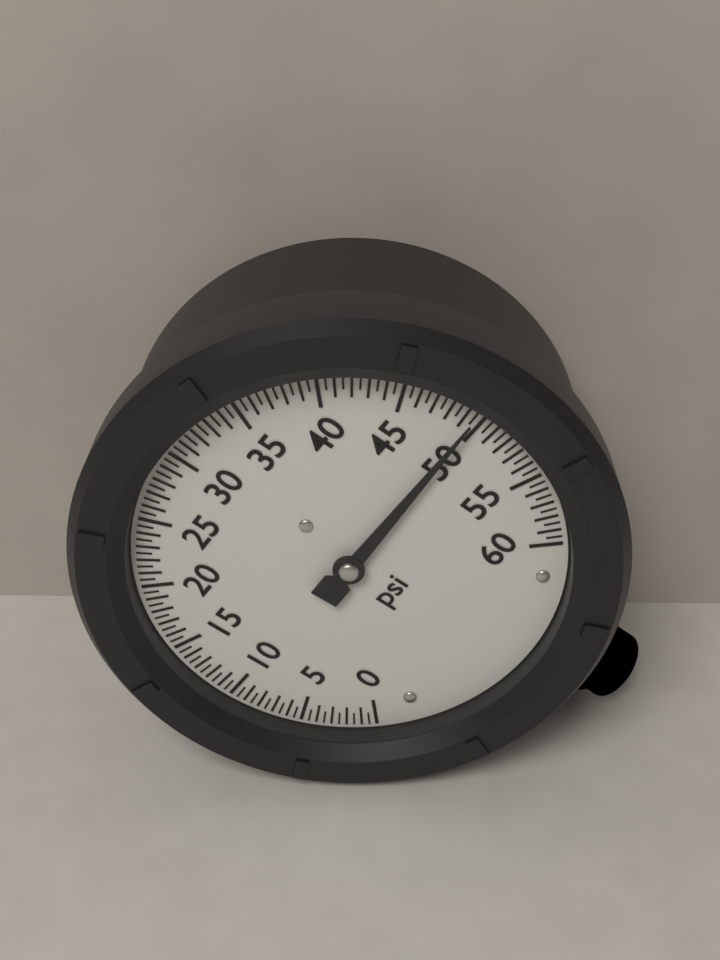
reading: 49.5 psi
